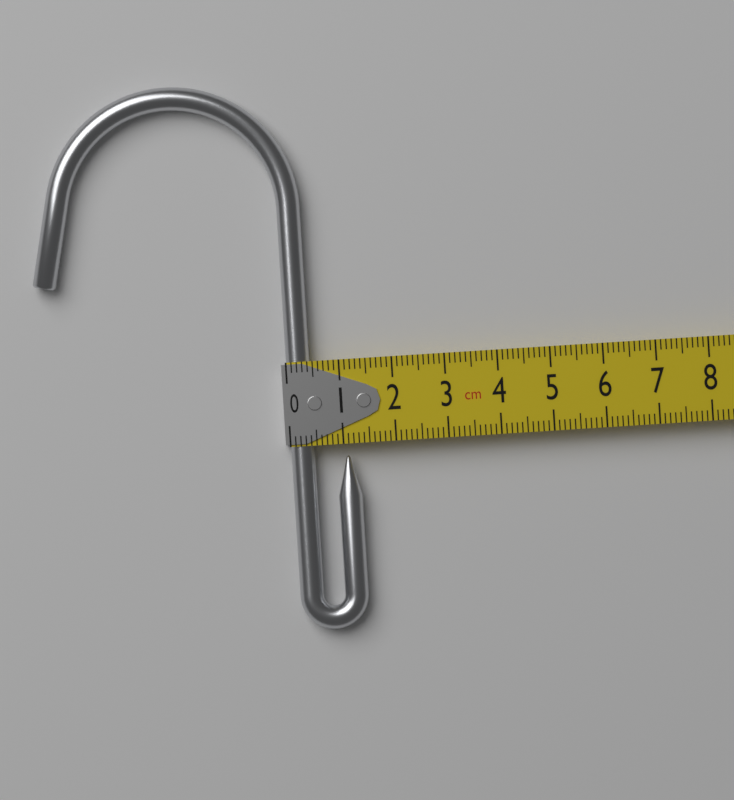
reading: 1.3 cm
